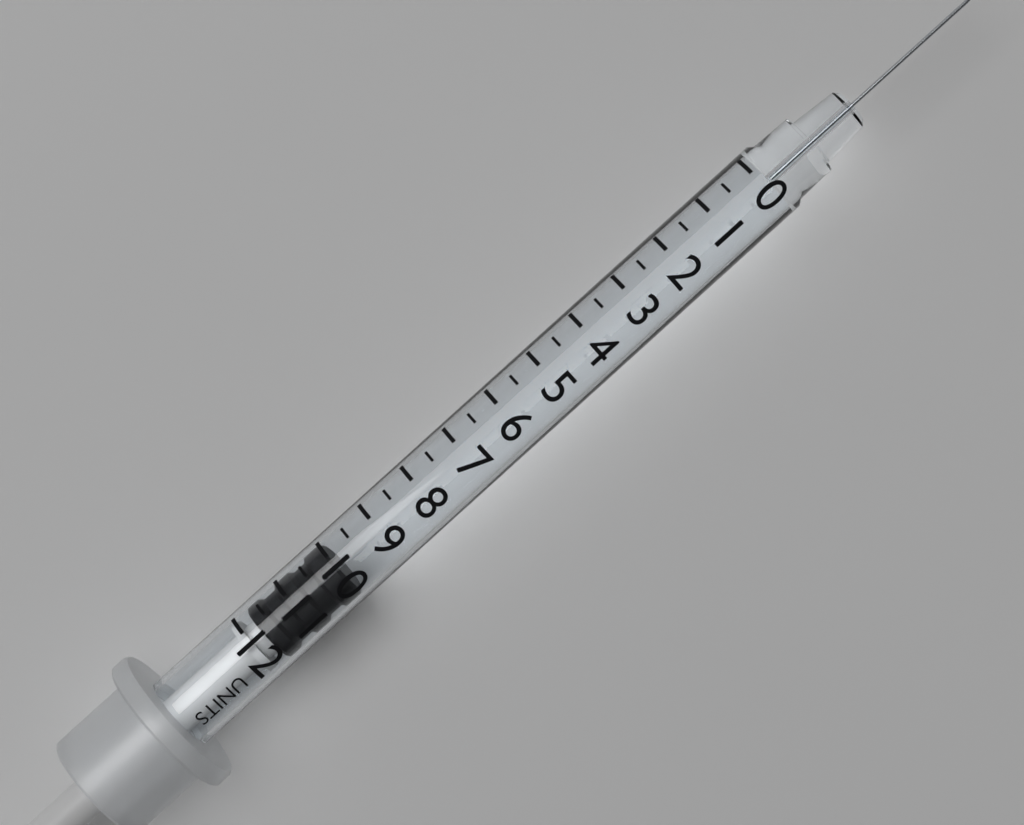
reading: 10.0 units
